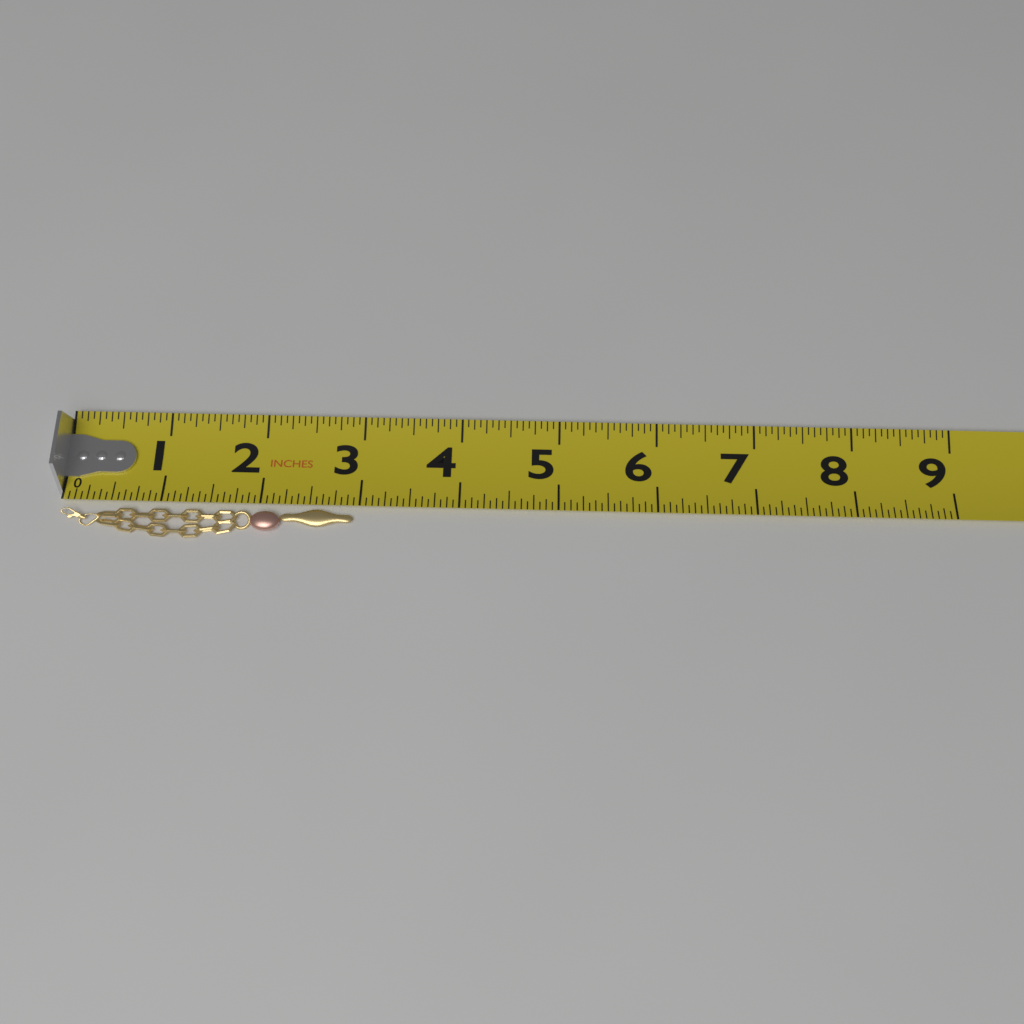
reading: 2.9375 in
